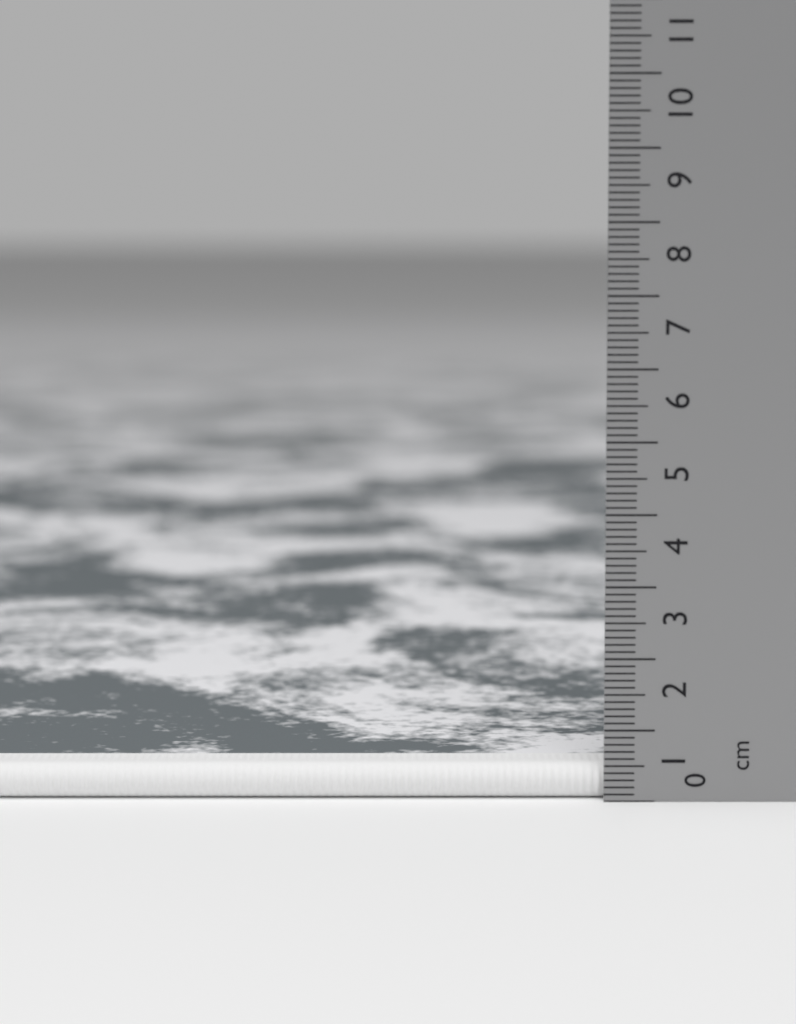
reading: 0.5 cm
